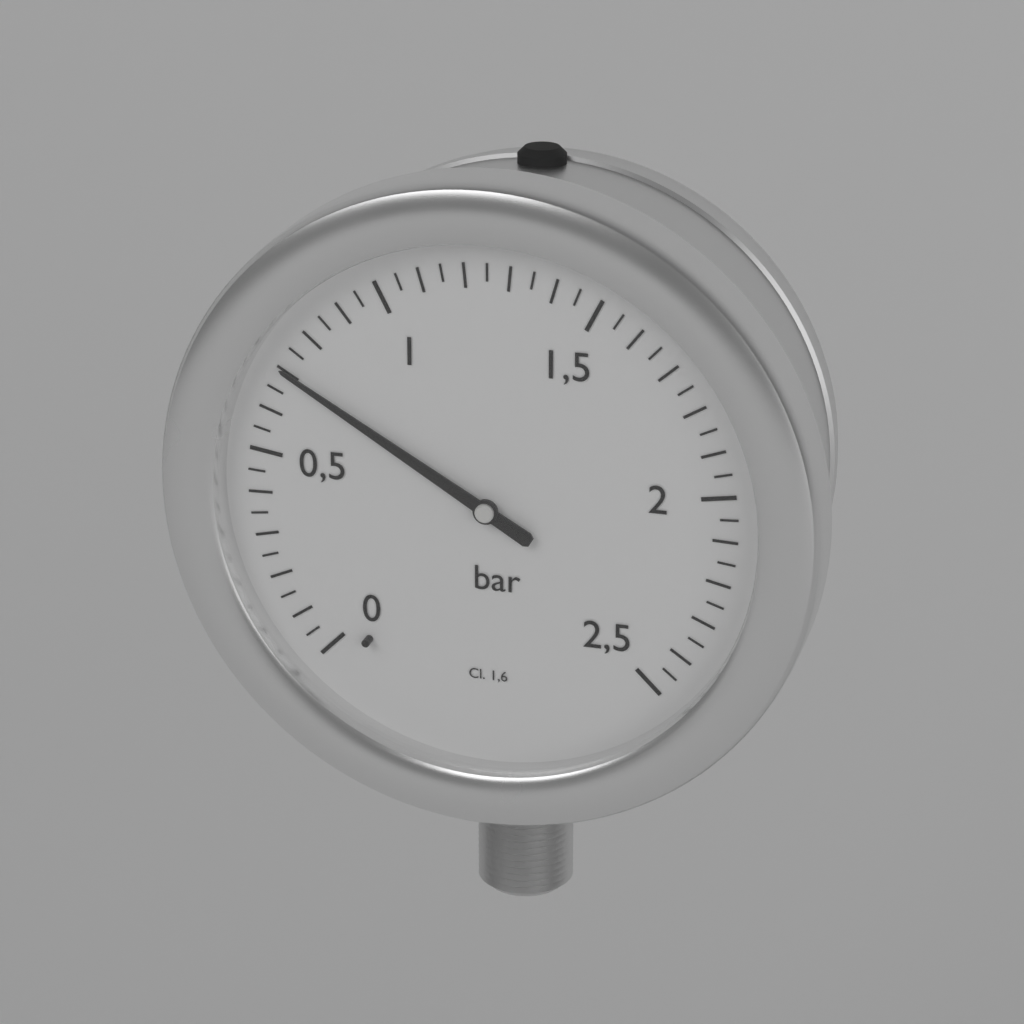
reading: 0.70 bar
